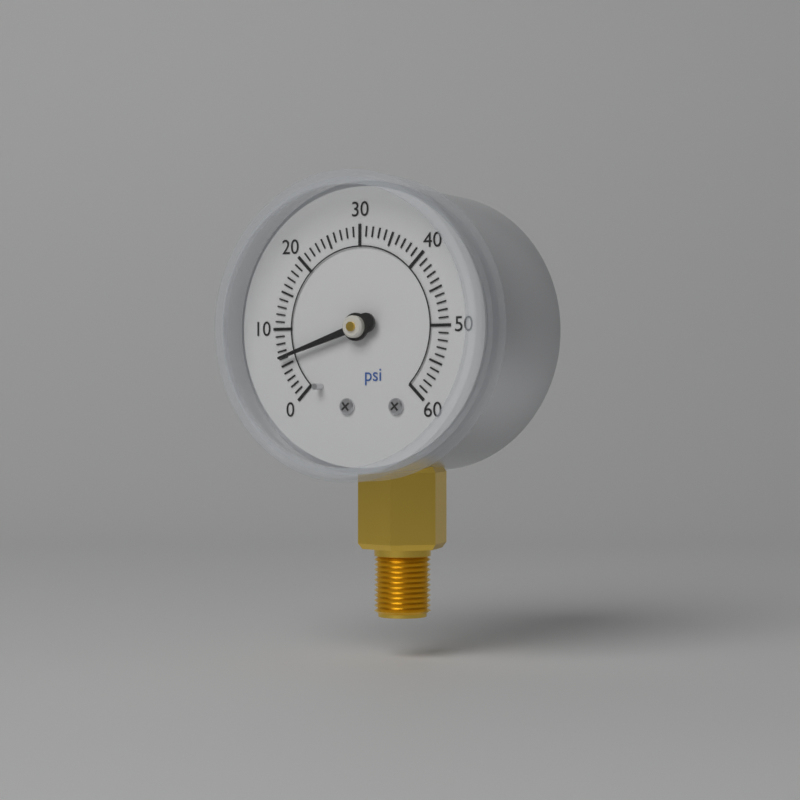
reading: 6 psi
